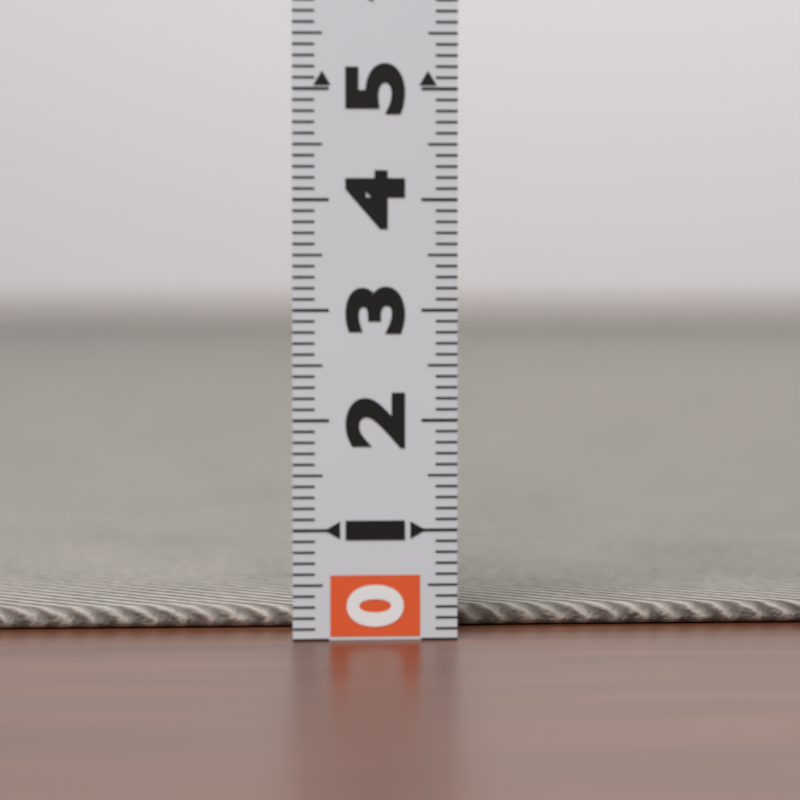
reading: 0.2 (no unit)
